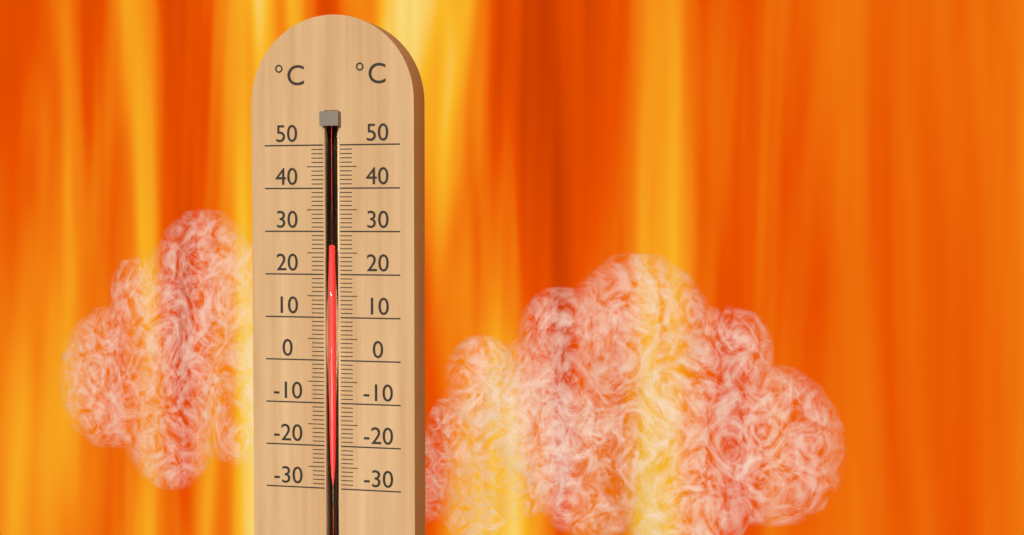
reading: 26 °C
